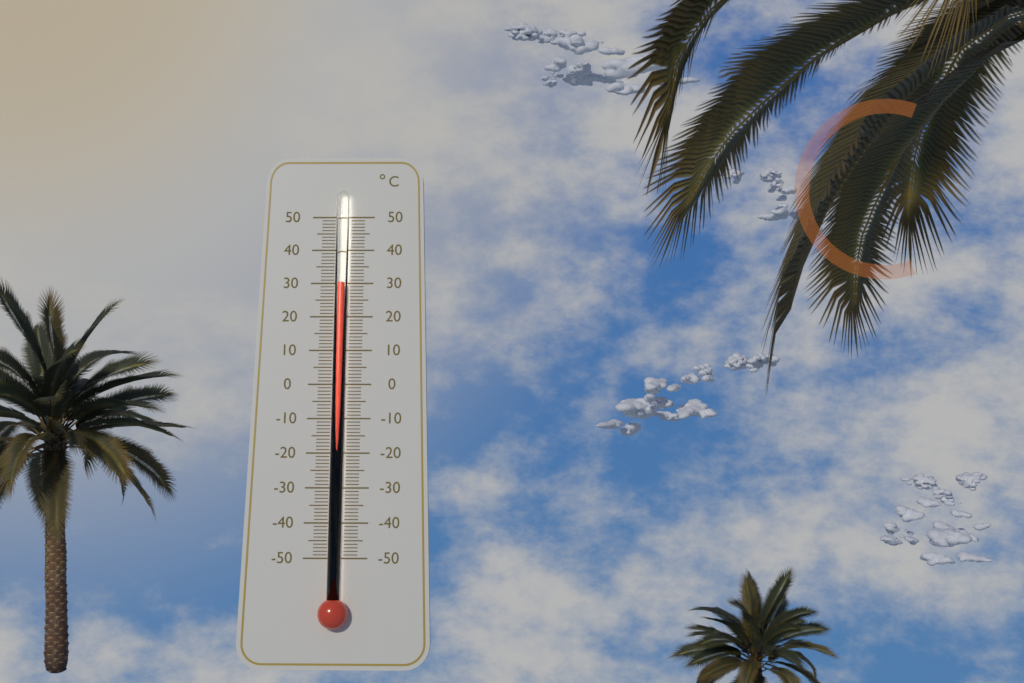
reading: 30 °C
